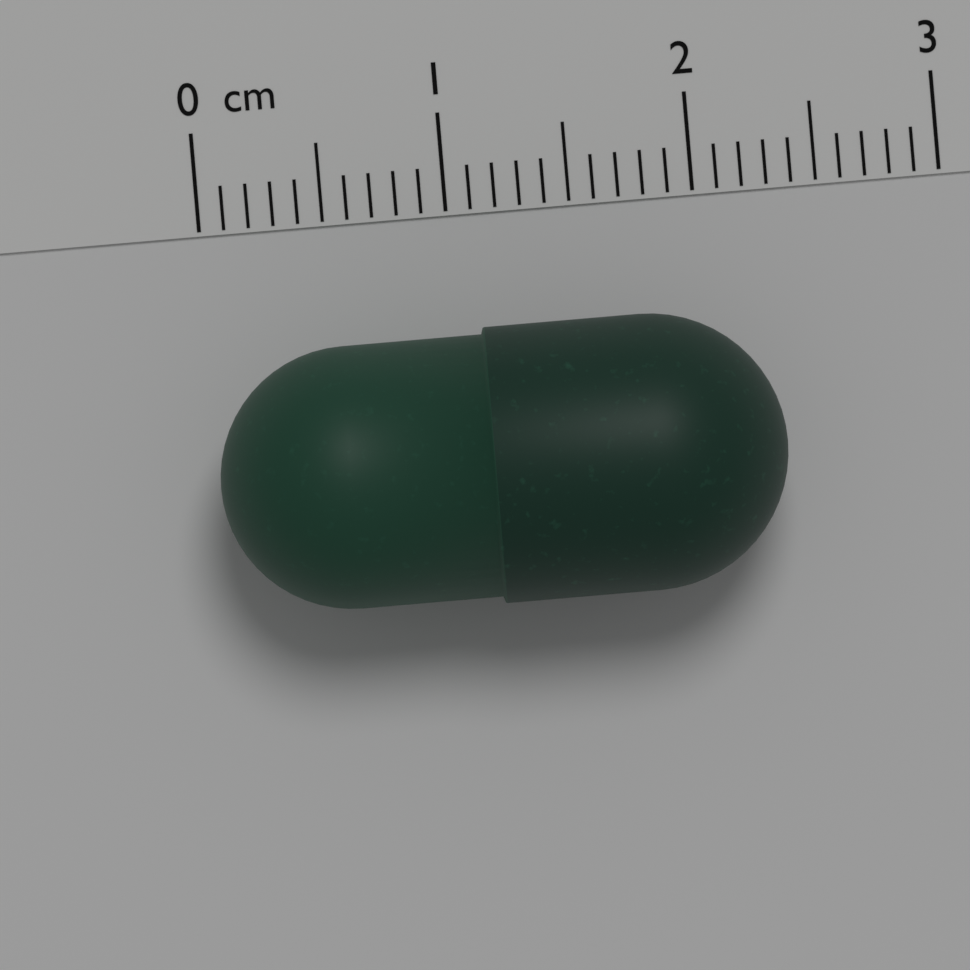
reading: 2.3 cm
